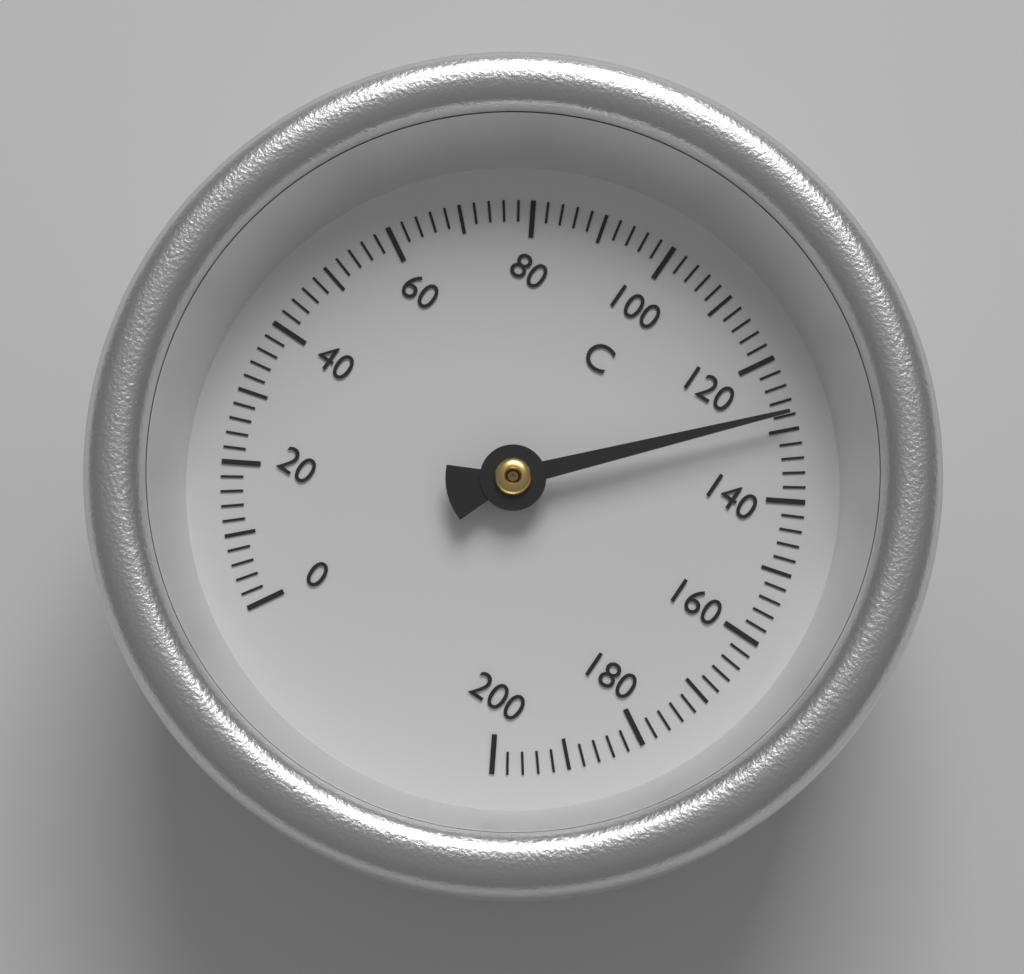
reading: 128 °C
